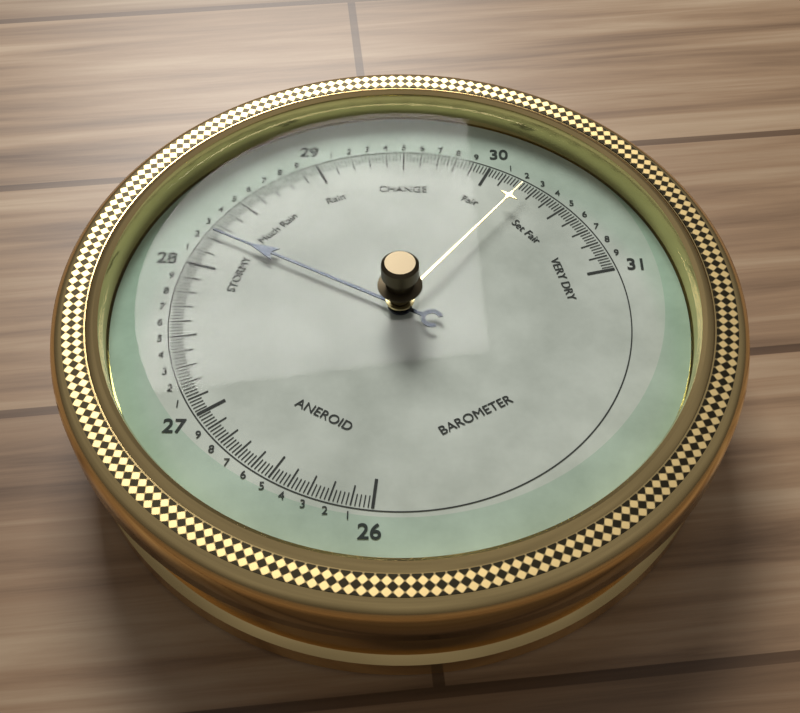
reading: 28.24 (no unit)
